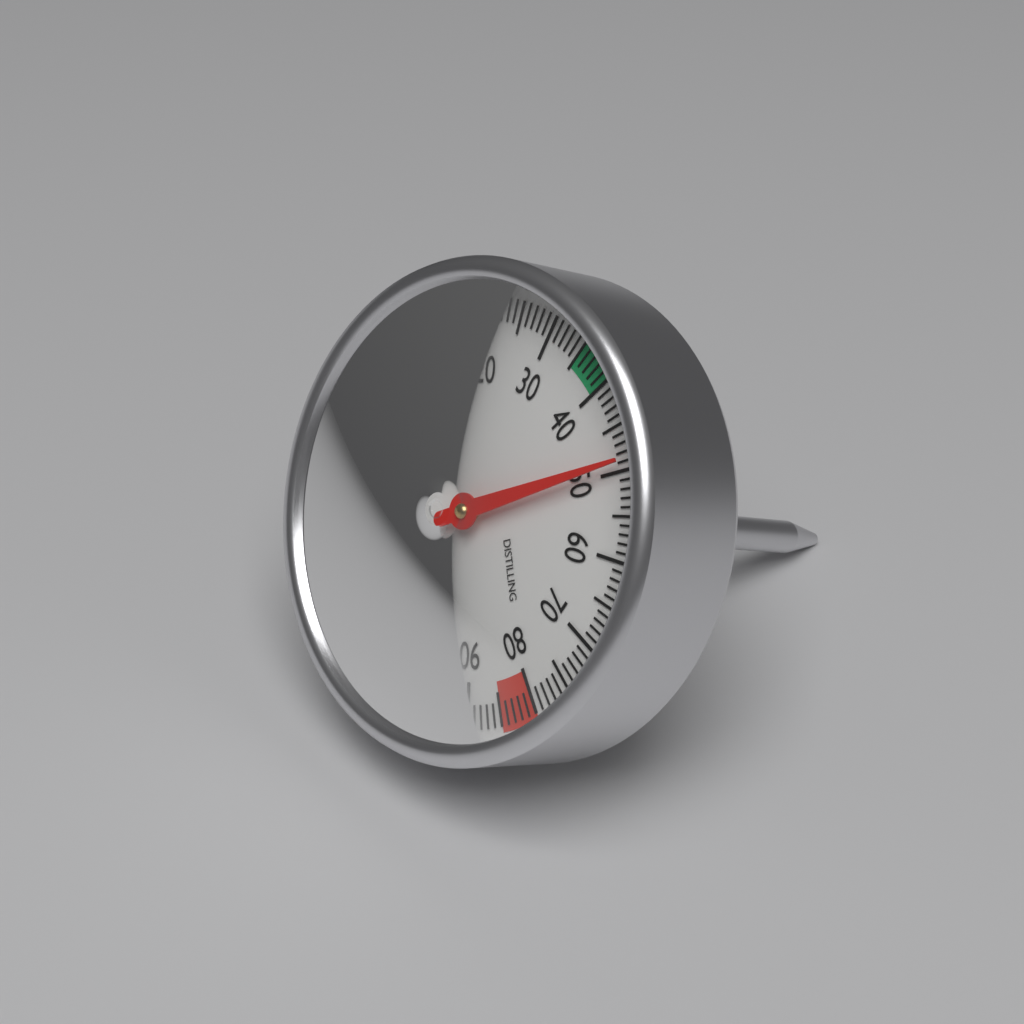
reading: 49 °C
